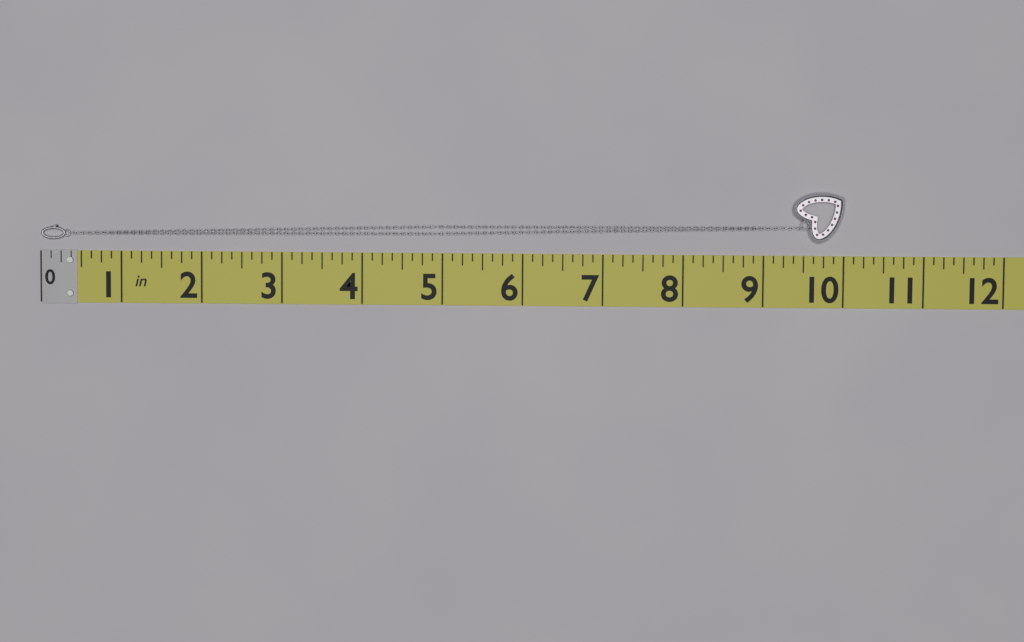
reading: 10.000 in
